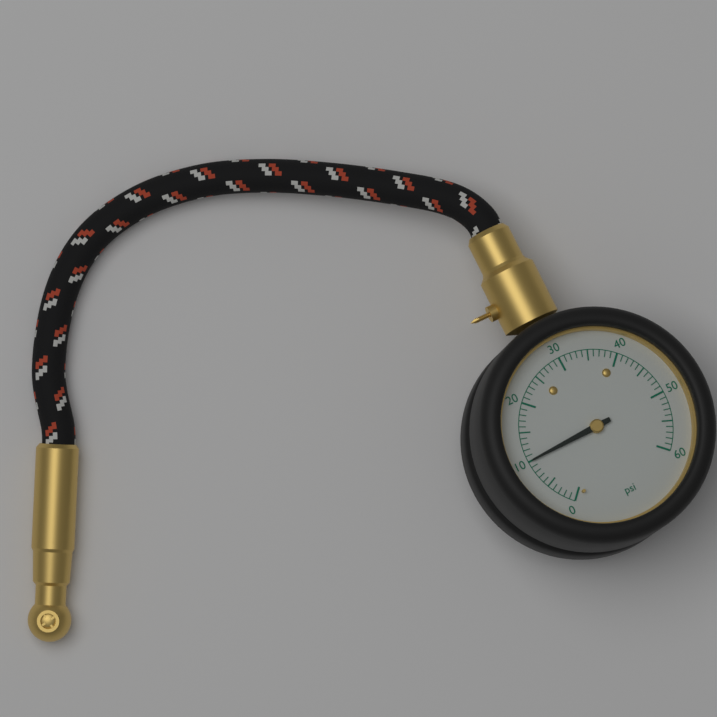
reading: 10 psi
